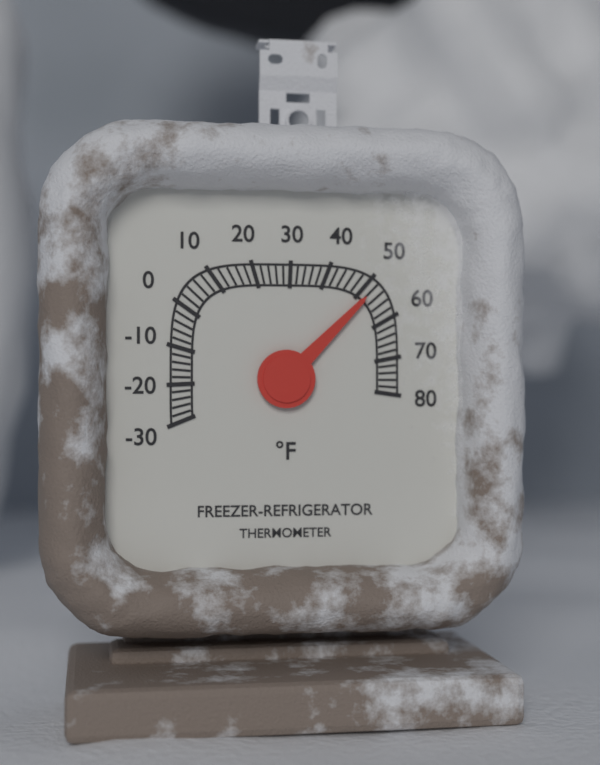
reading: 52 °F
